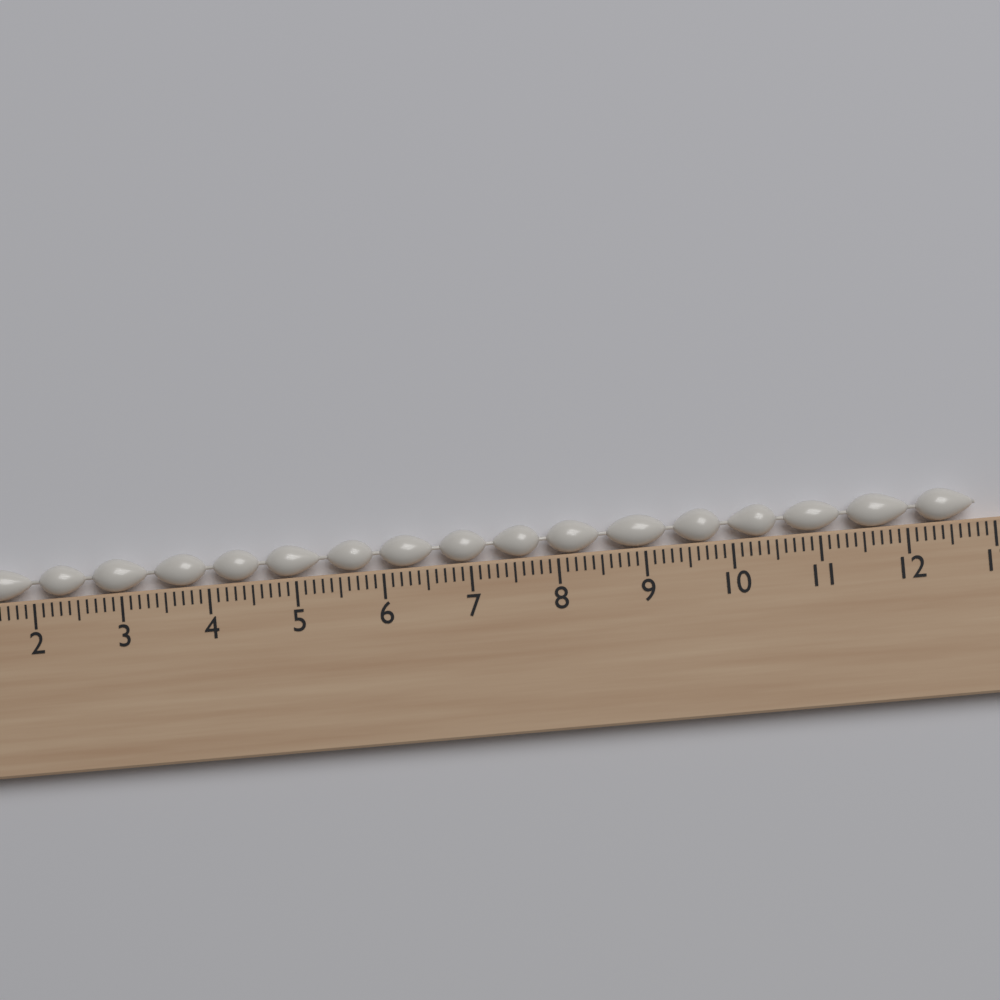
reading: 12.8 cm
